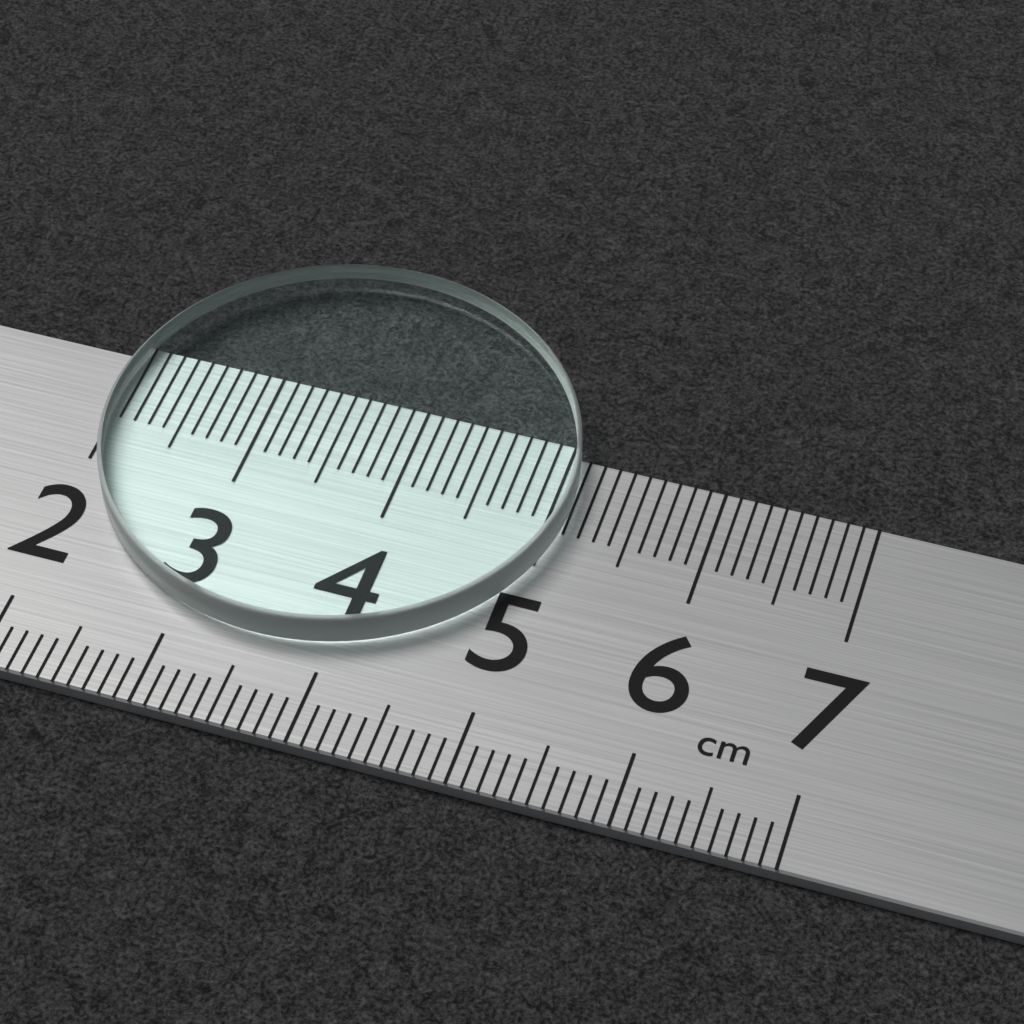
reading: 5.1 cm
